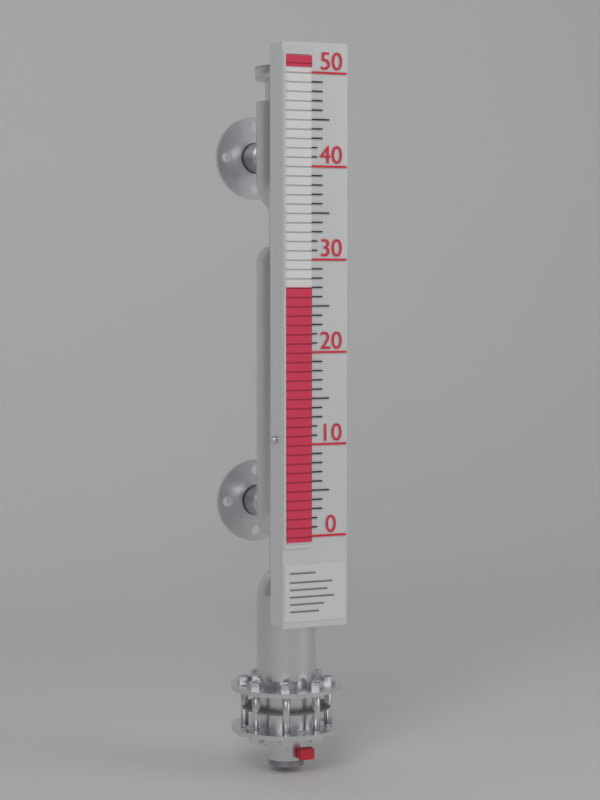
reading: 27 (no unit)
